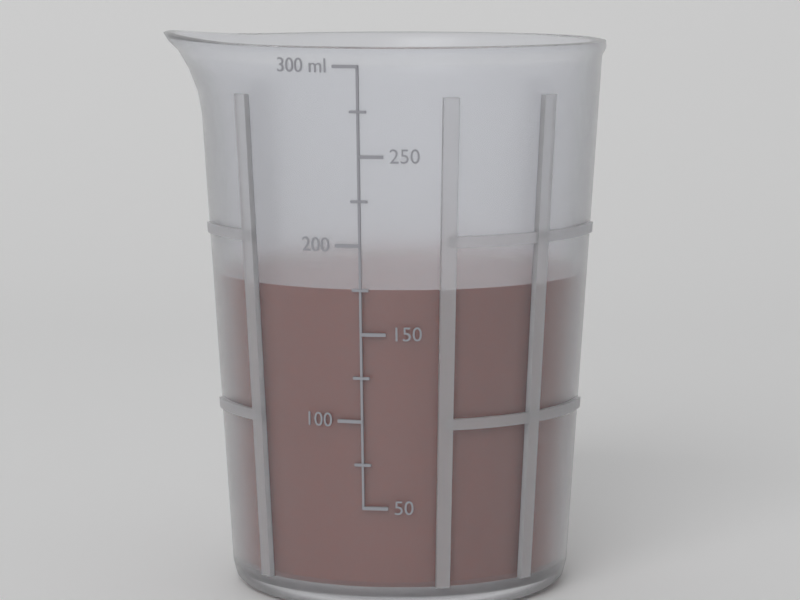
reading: 175 ml
